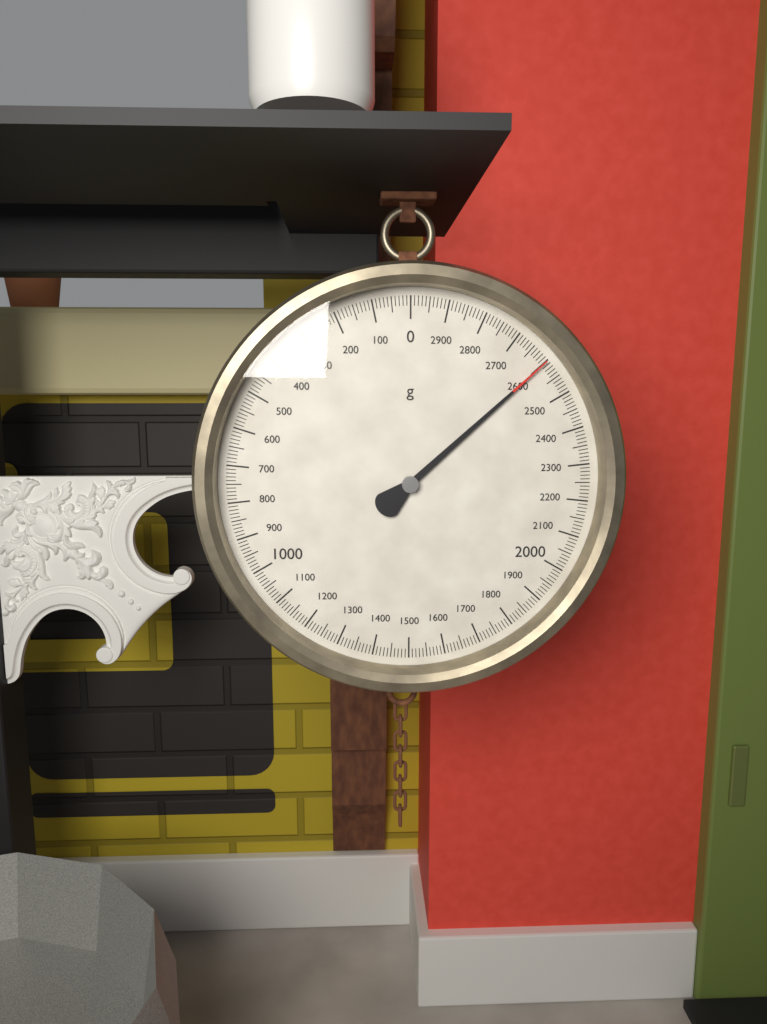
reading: 2600 g
